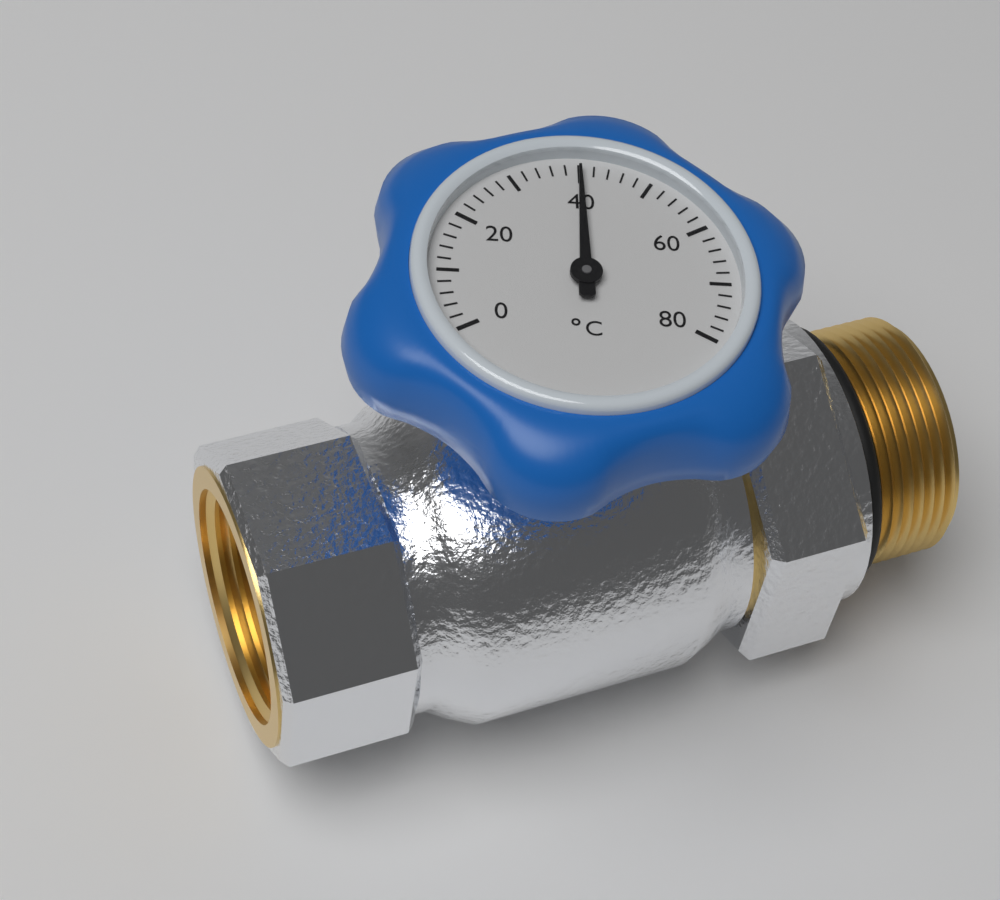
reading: 40 °C
